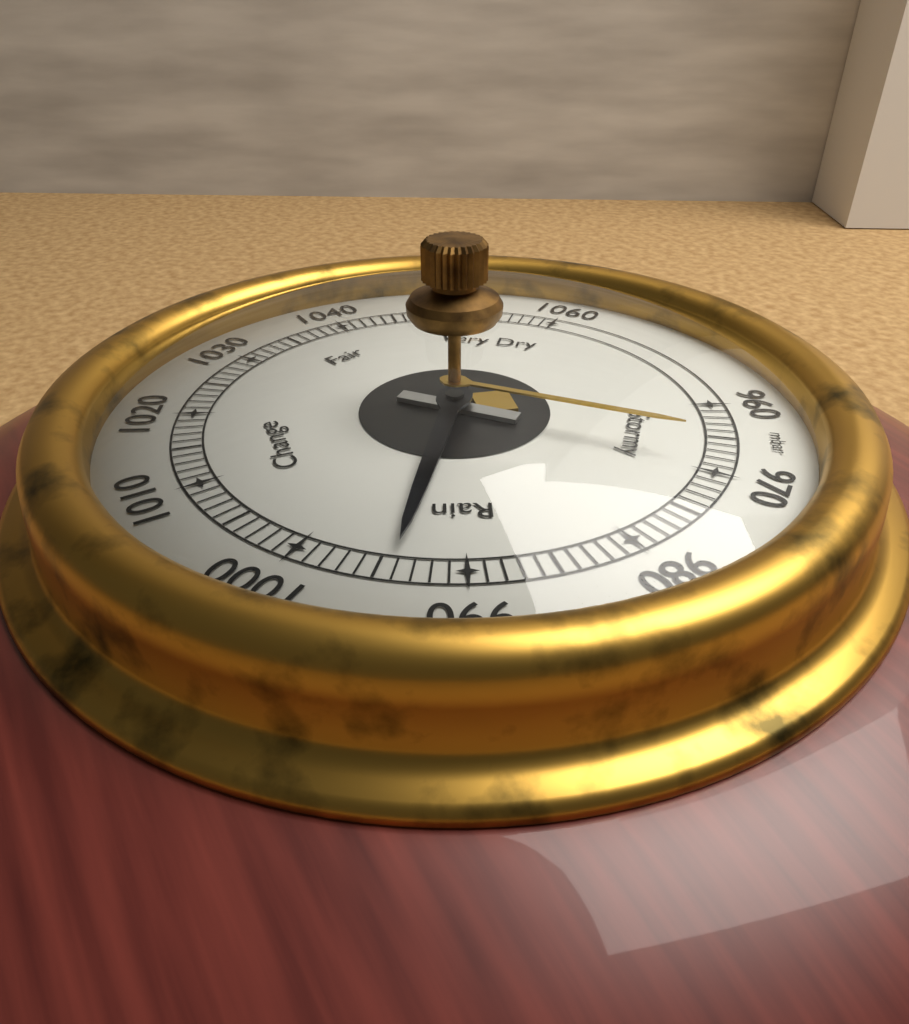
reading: 994 mbar
